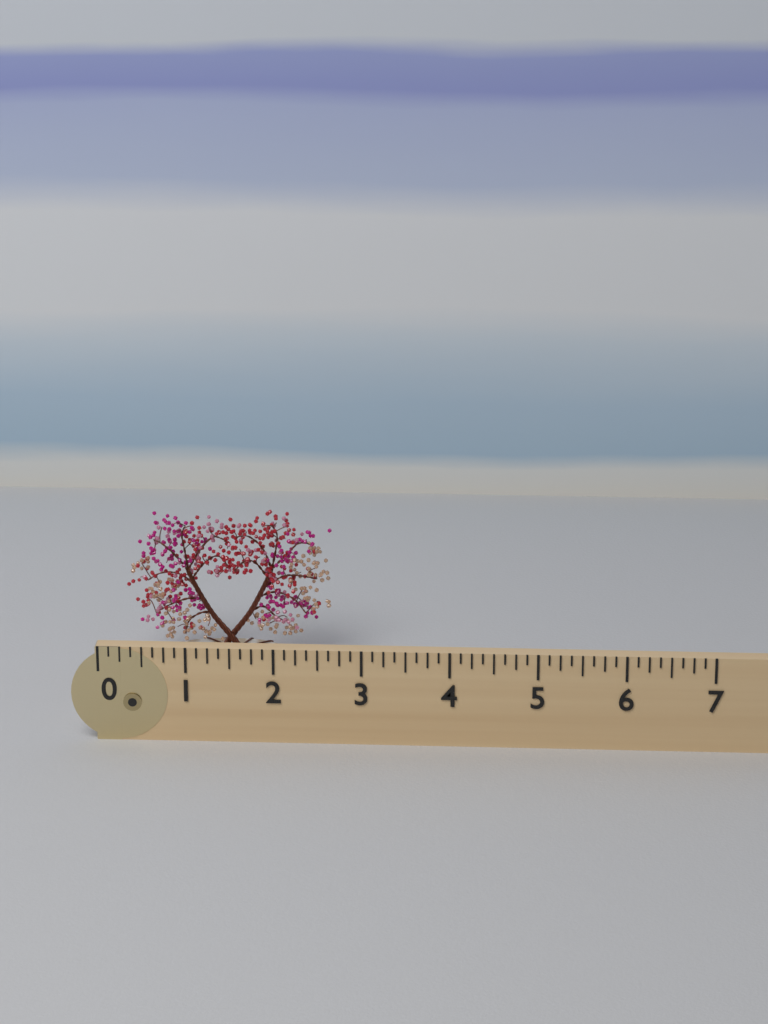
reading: 2.500 (no unit)
